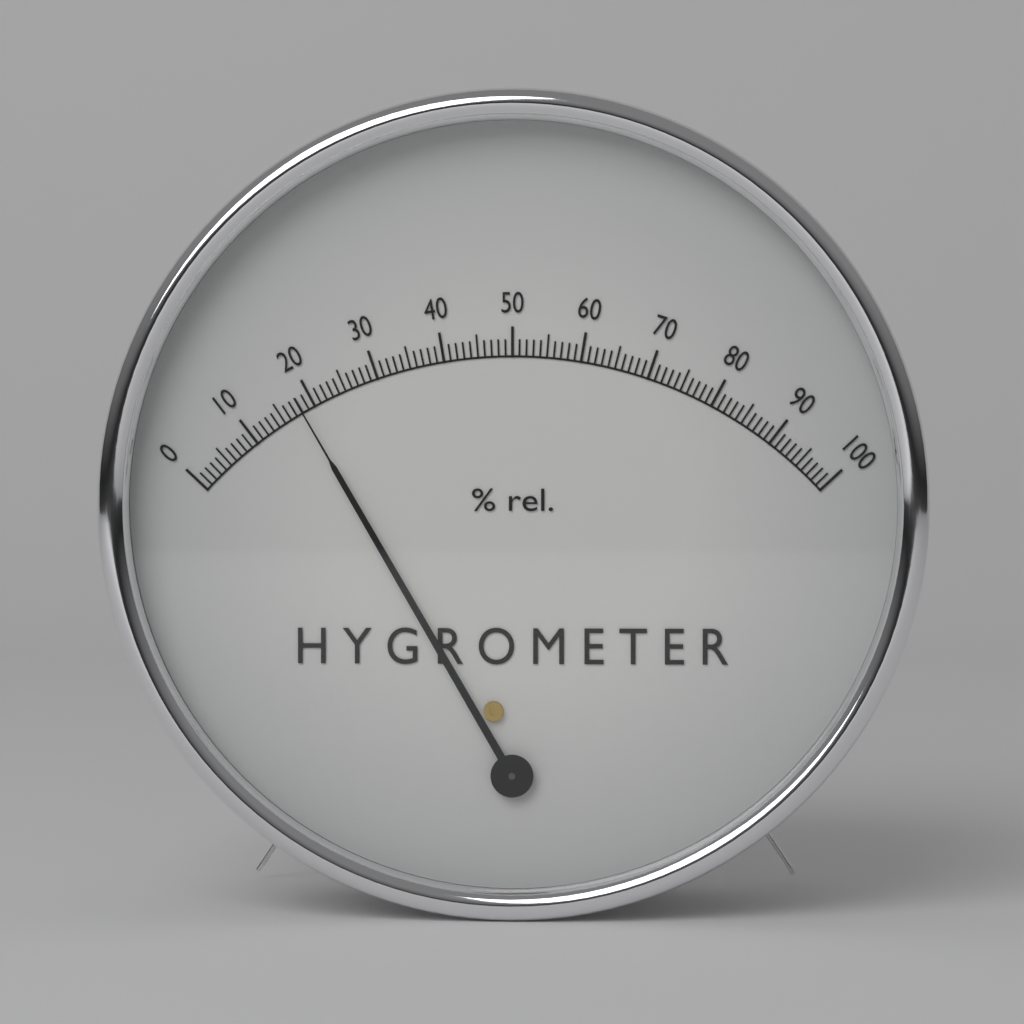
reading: 18 %
